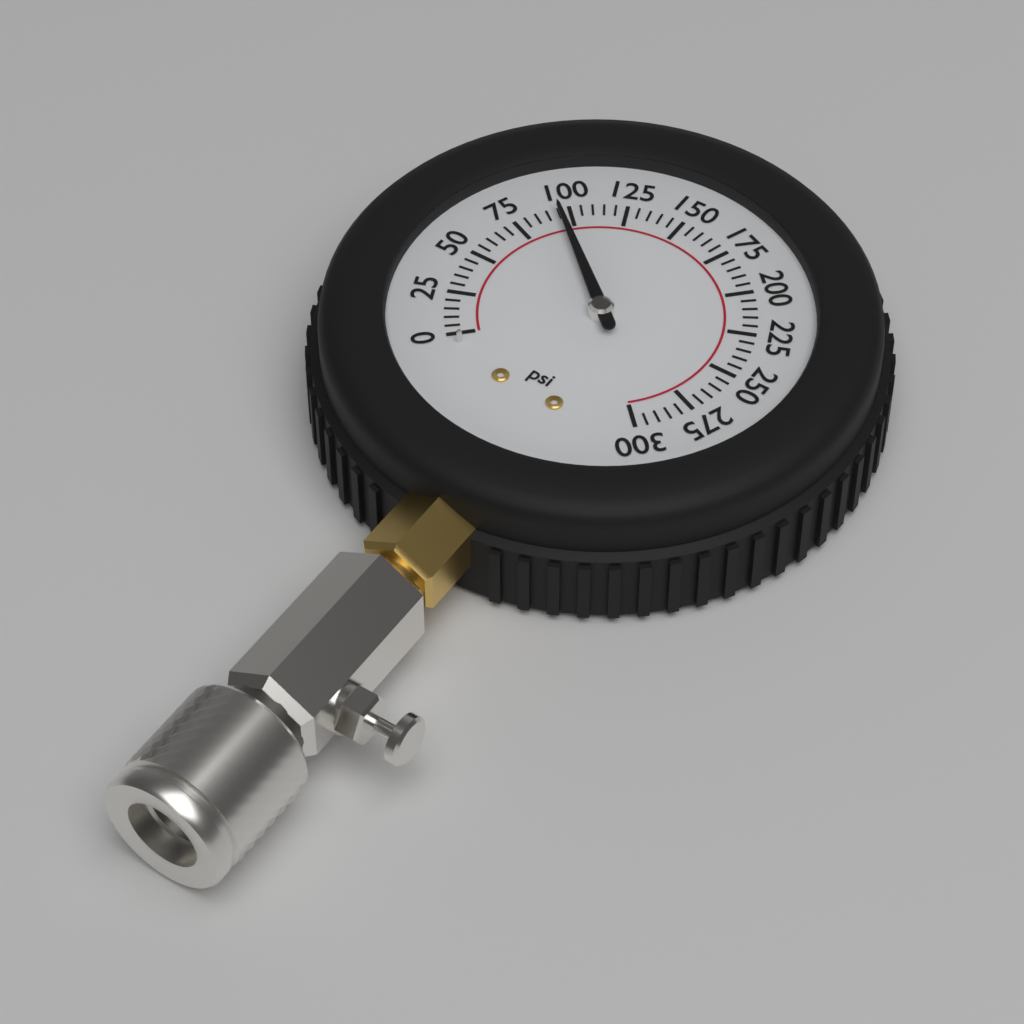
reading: 95 psi
